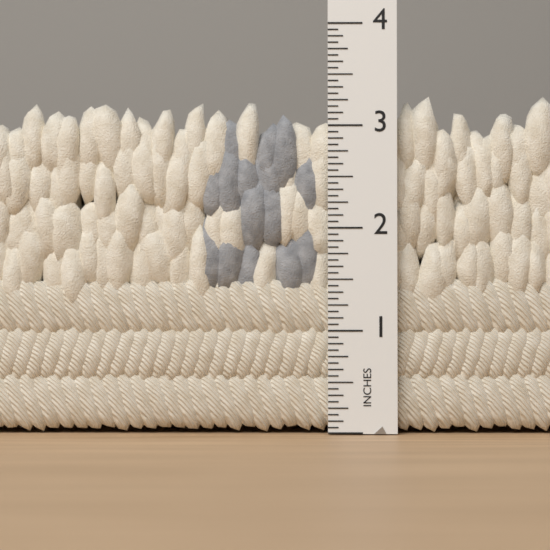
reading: 3.3125 in
